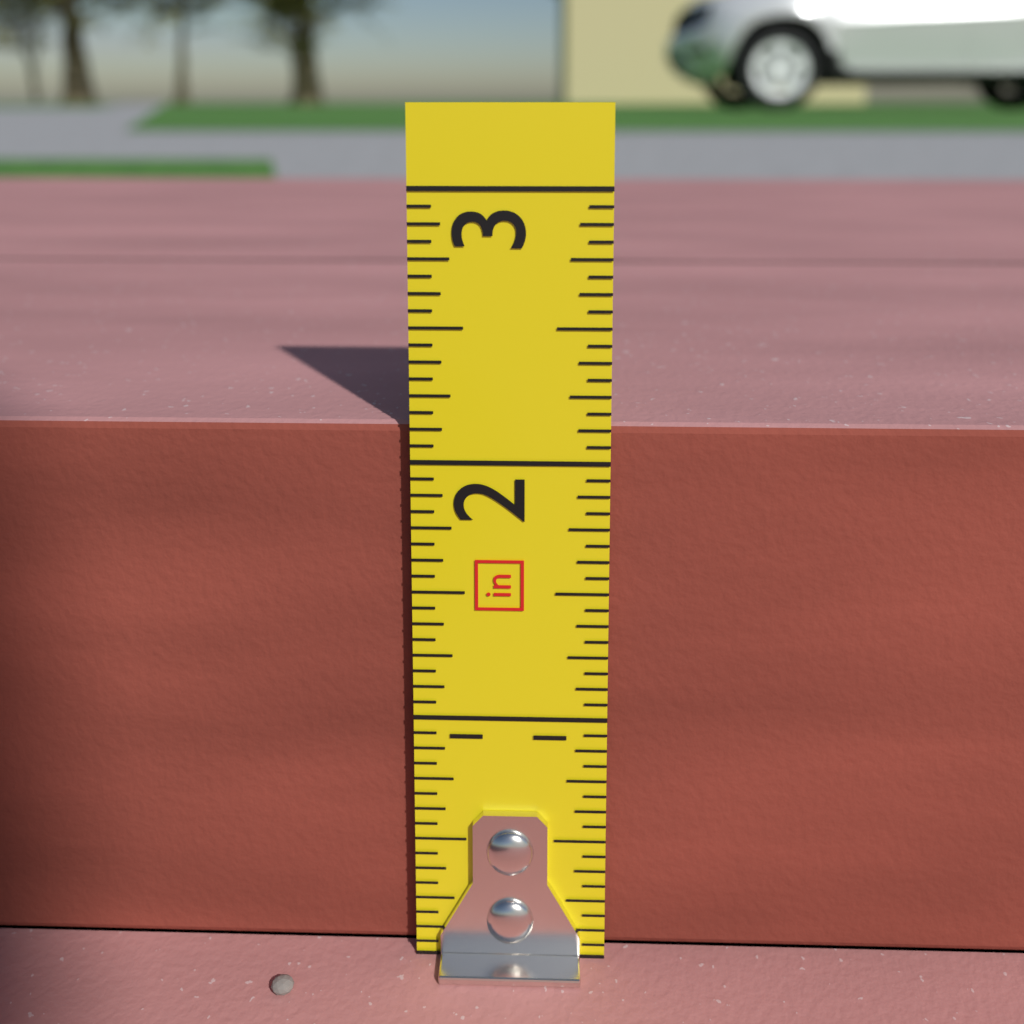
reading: 2.1250 in
